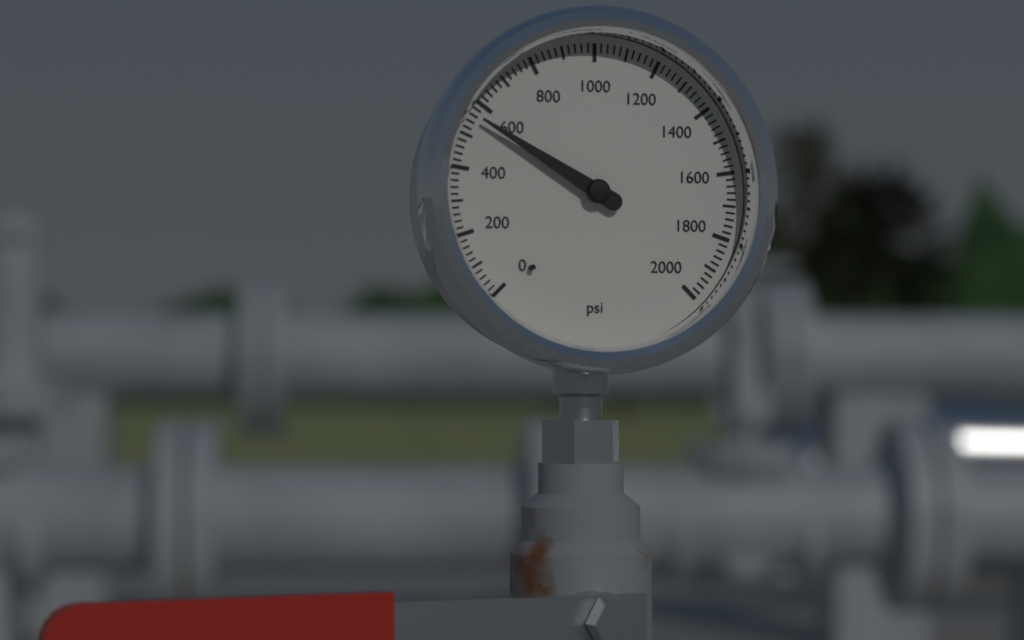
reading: 560 psi
